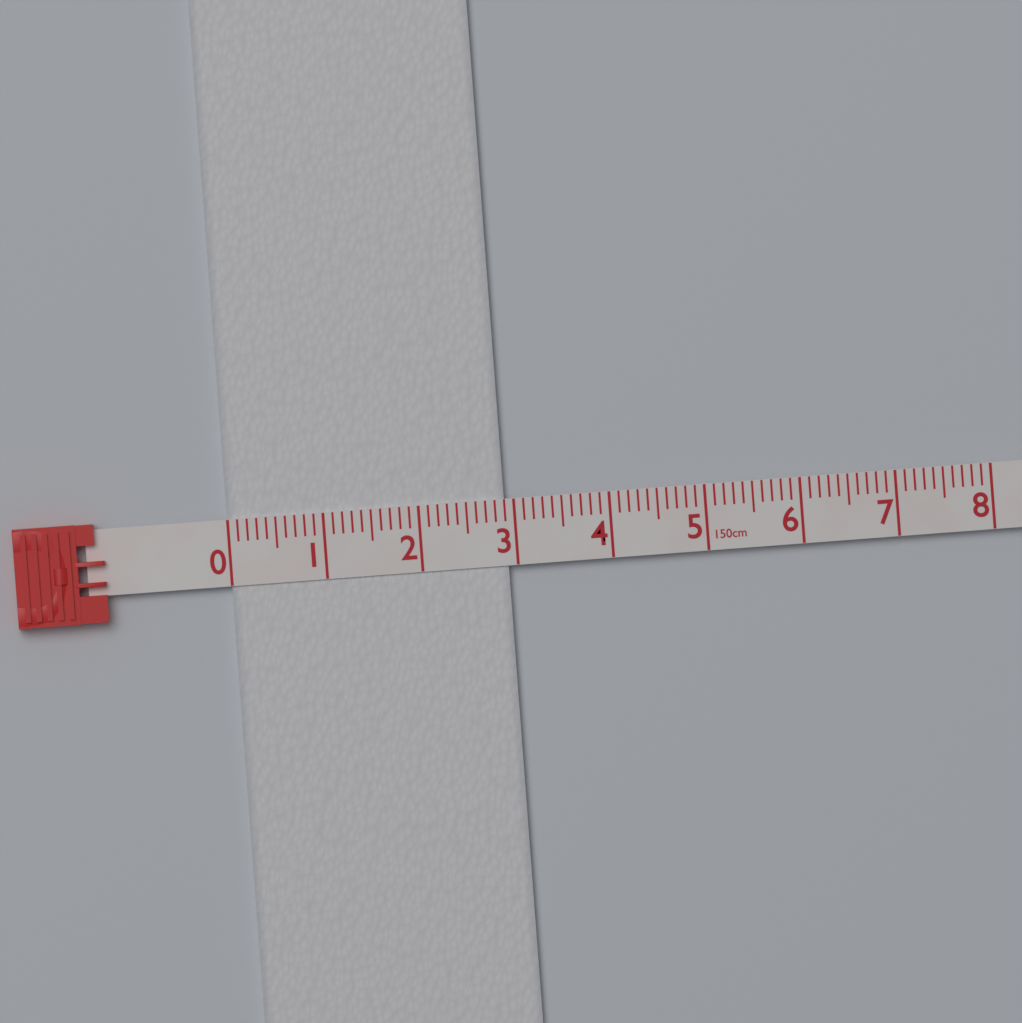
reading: 2.9 cm
